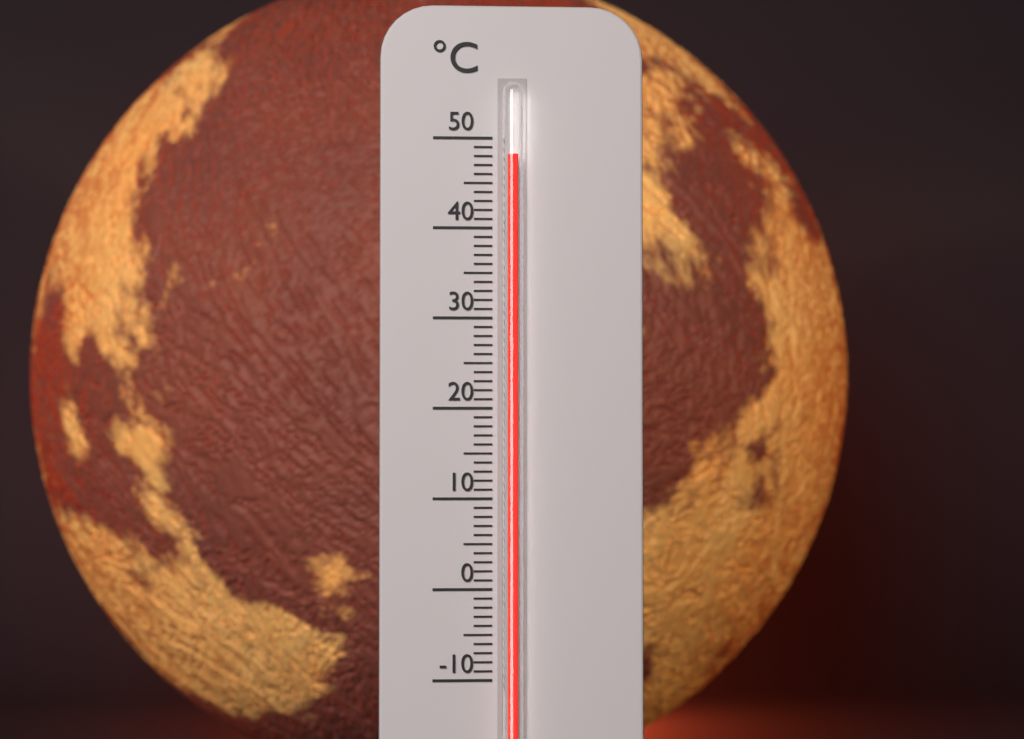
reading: 48 °C
